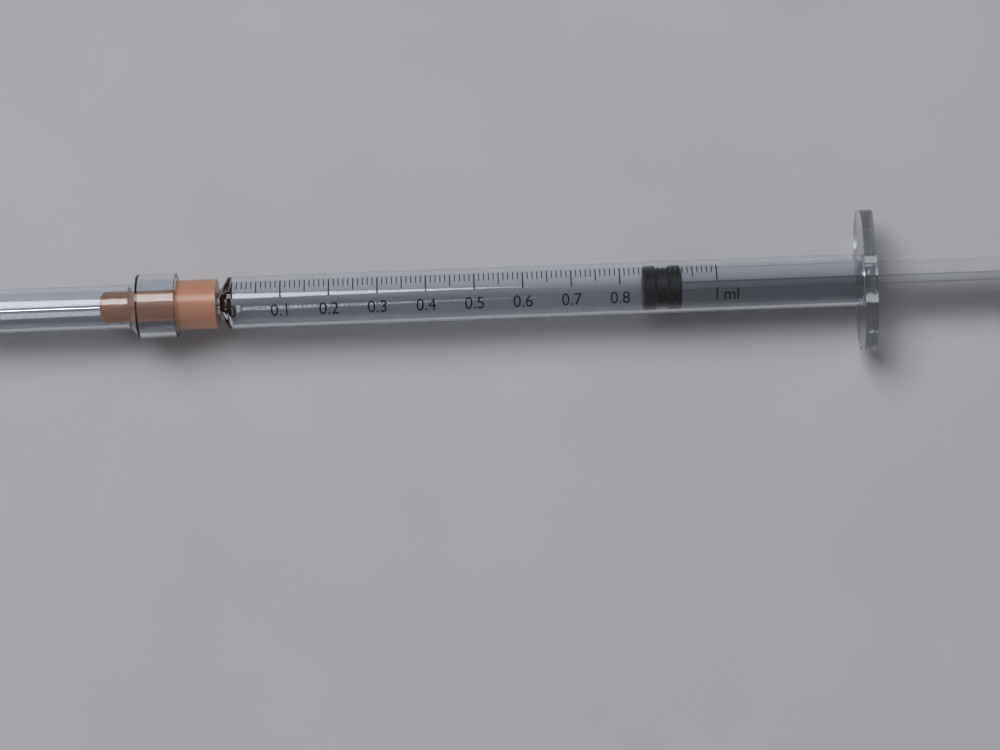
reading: 0.85 ml
